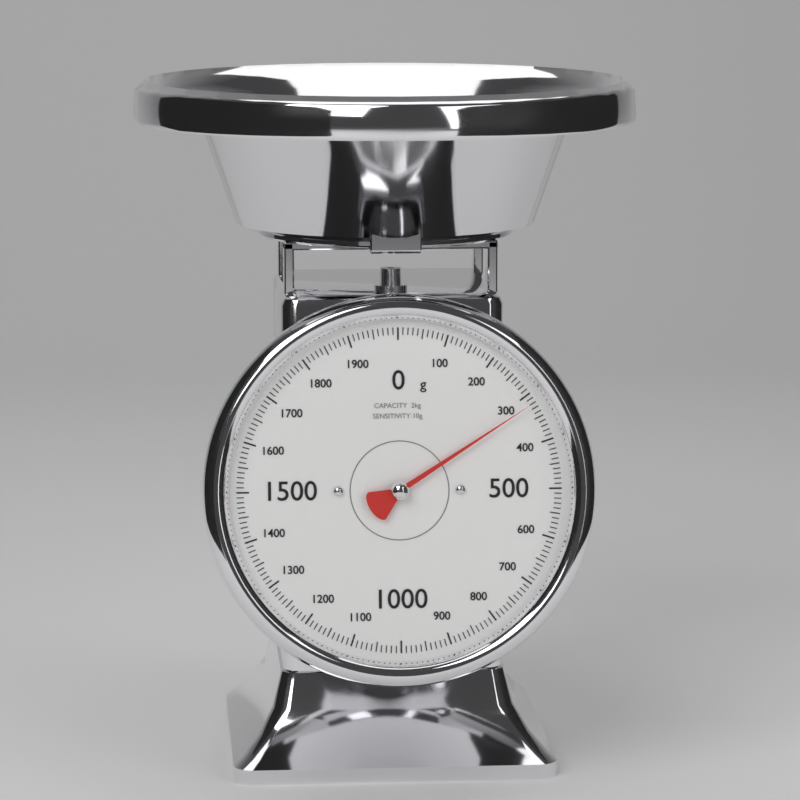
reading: 320 g
